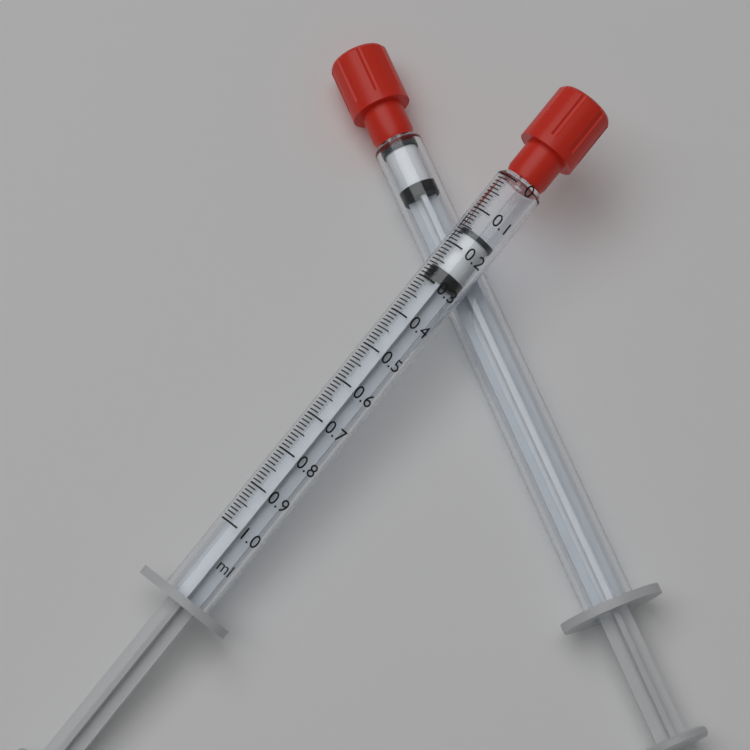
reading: 0.15 ml
